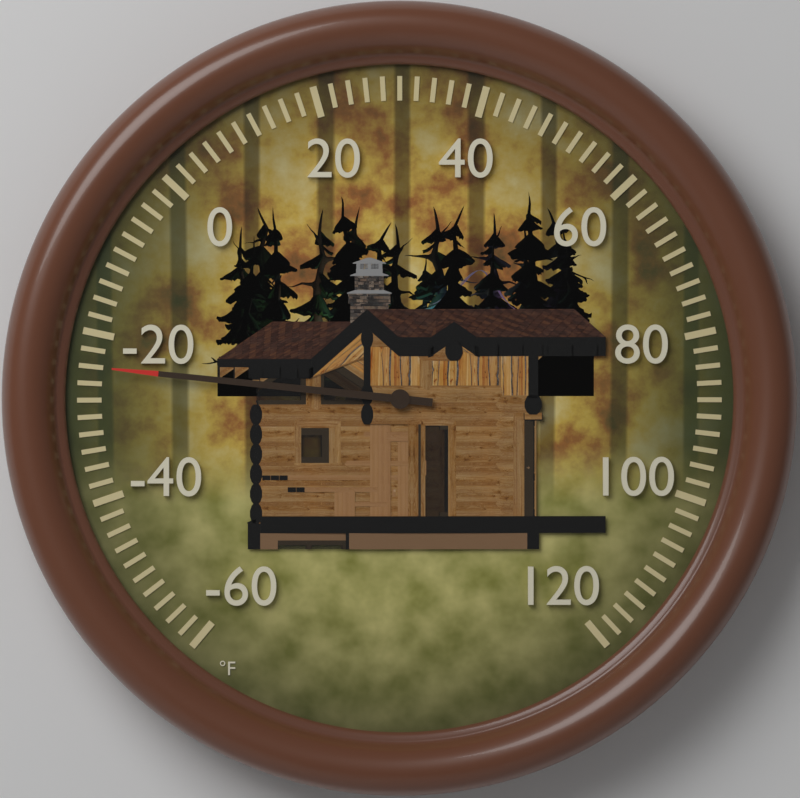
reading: -24 °F
